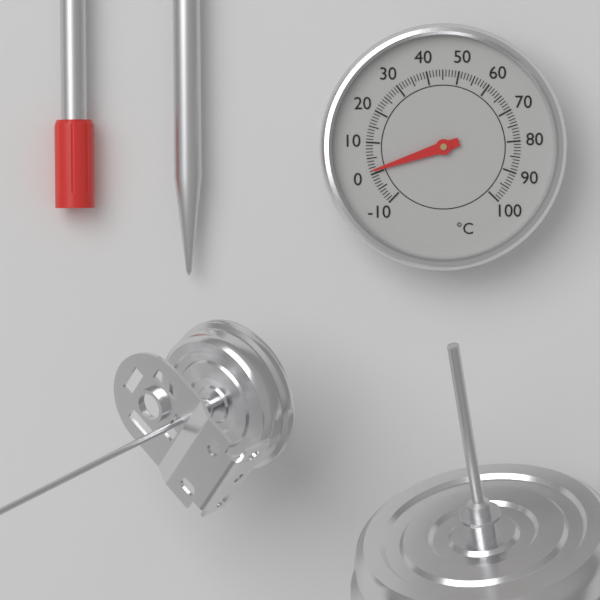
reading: 1 °C
